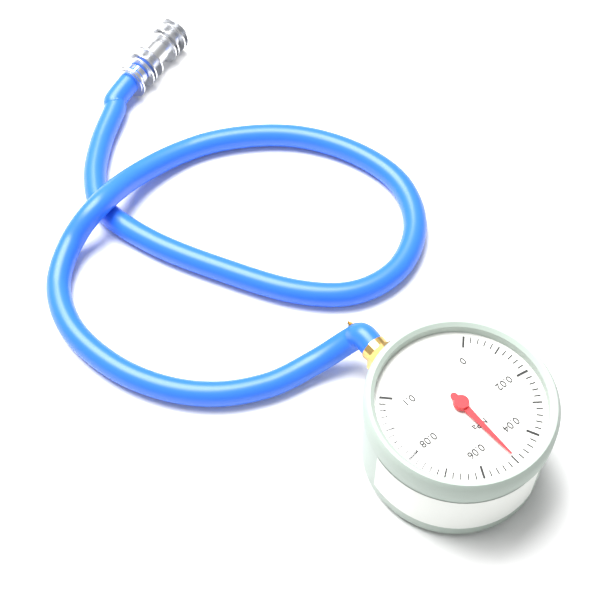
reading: 0.050 MPa
